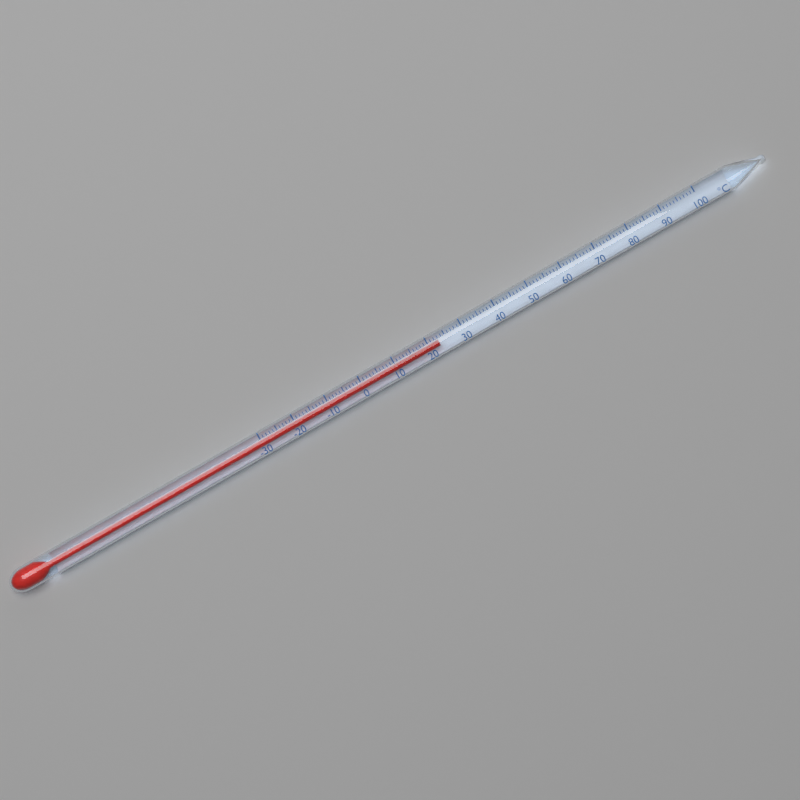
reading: 23 °C
